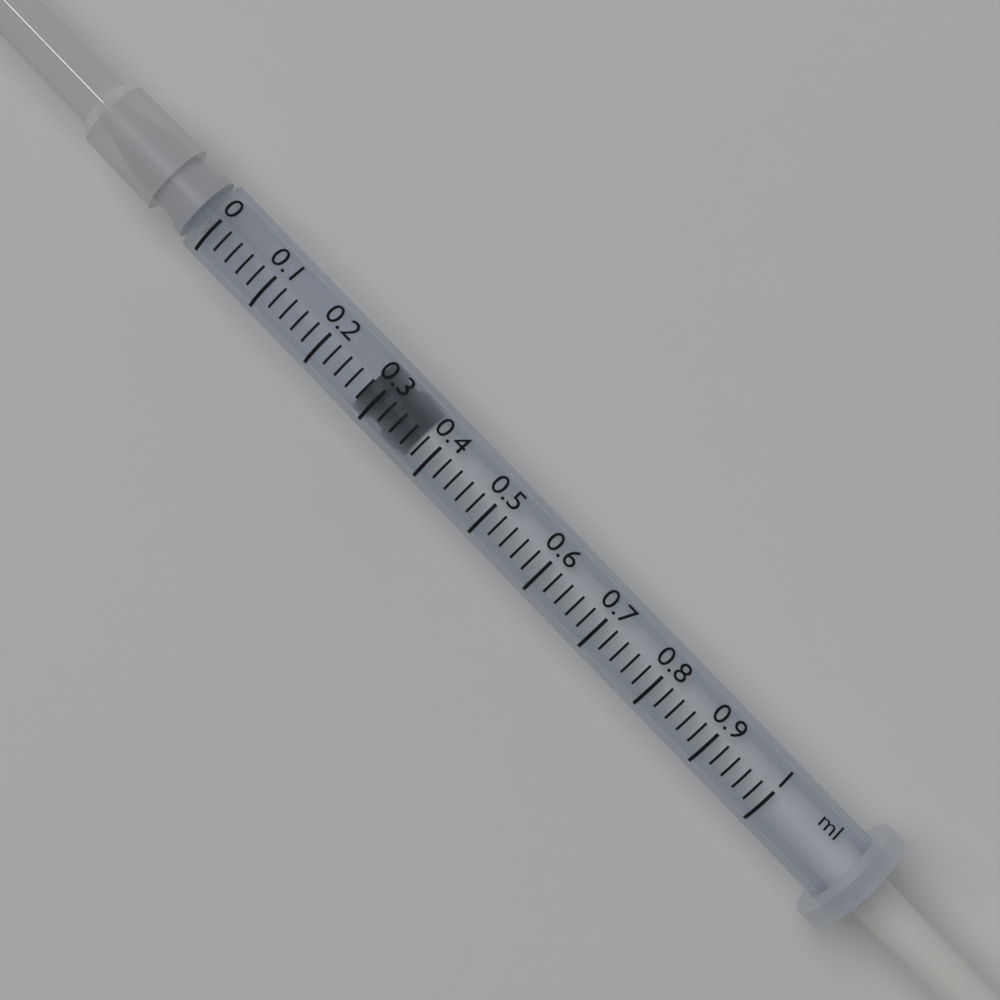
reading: 0.28 ml
